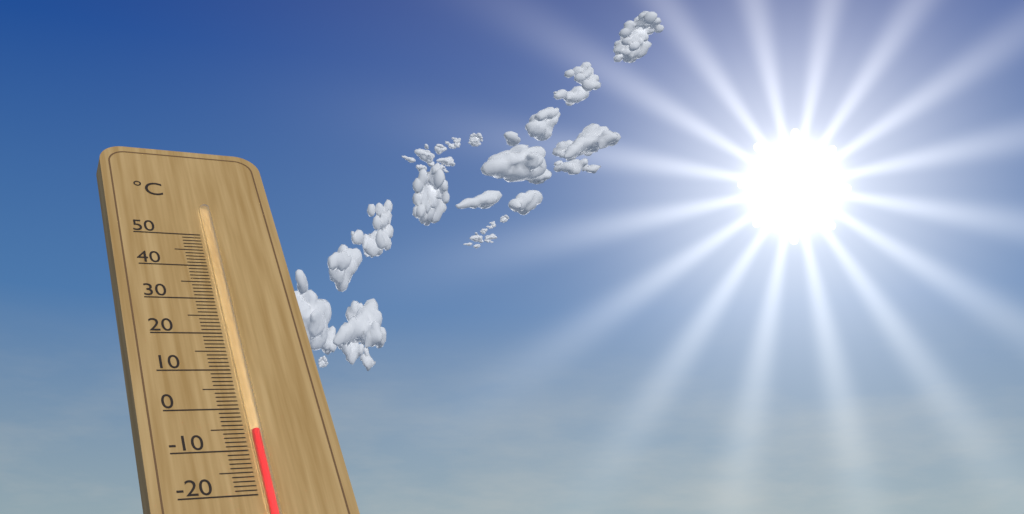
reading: -6 °C
